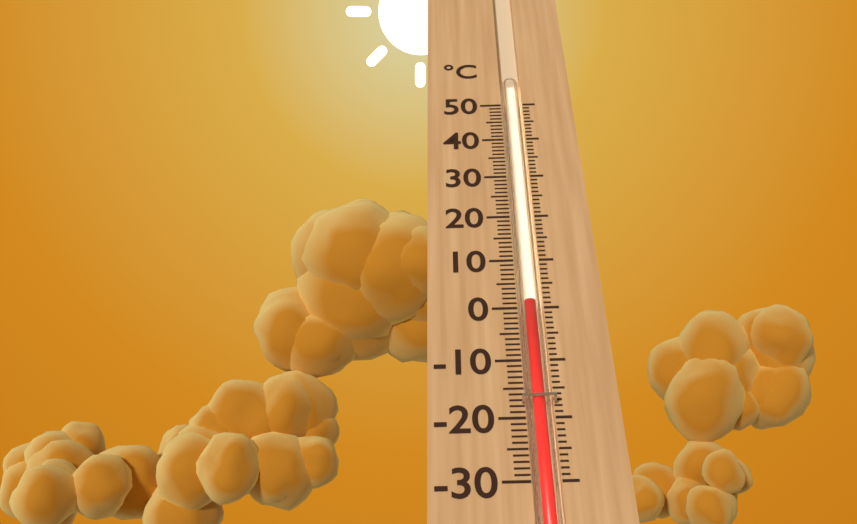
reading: 1 °C
